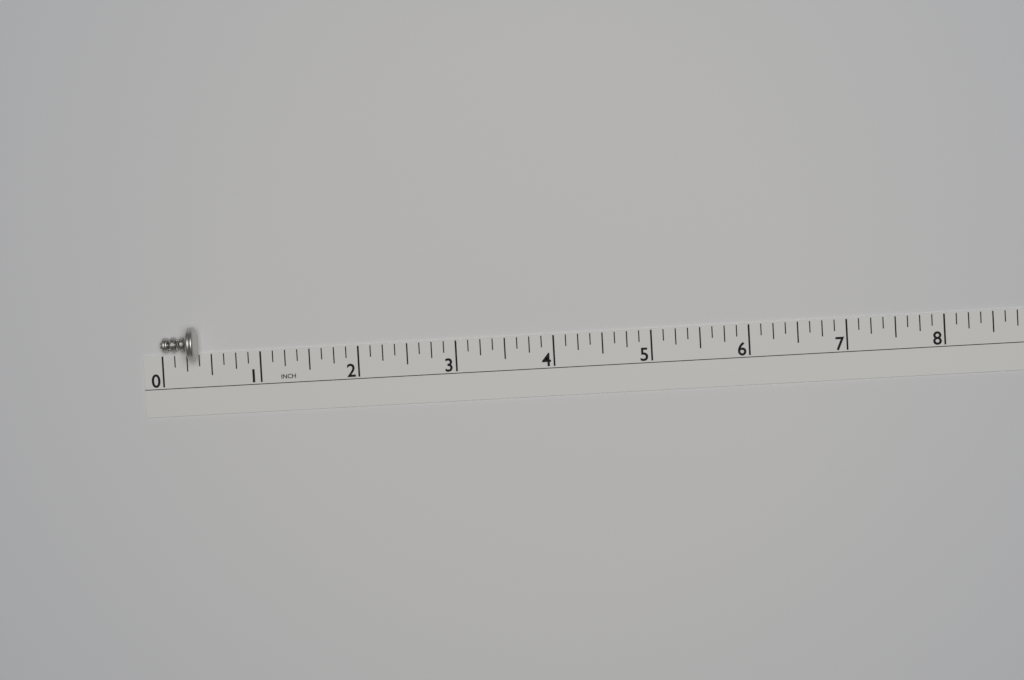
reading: 0.375 in
